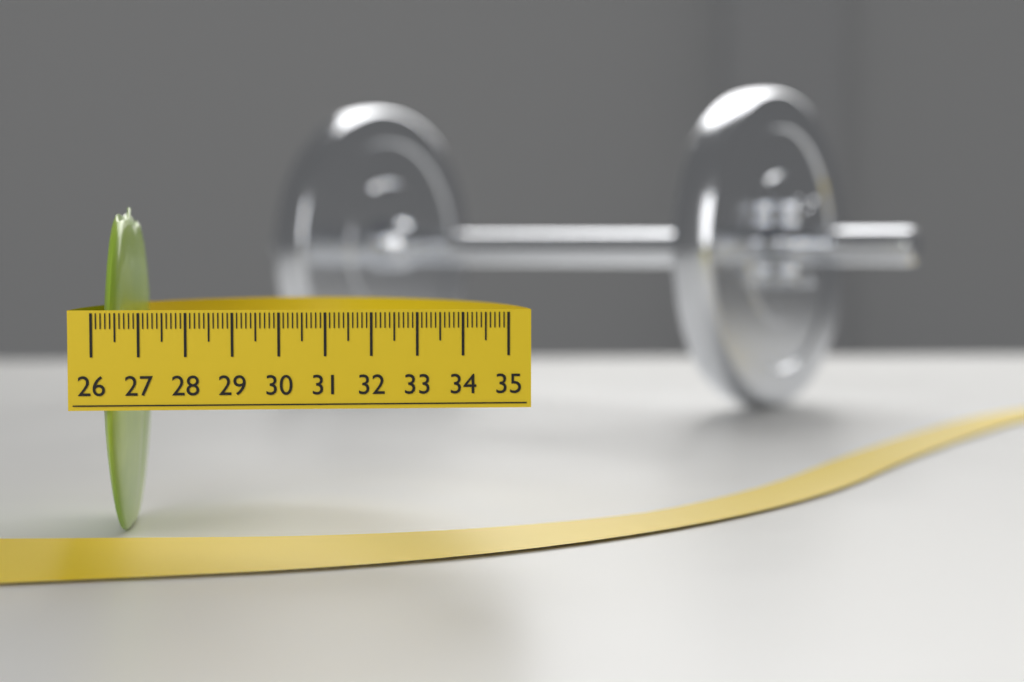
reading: 26.7 (no unit)
